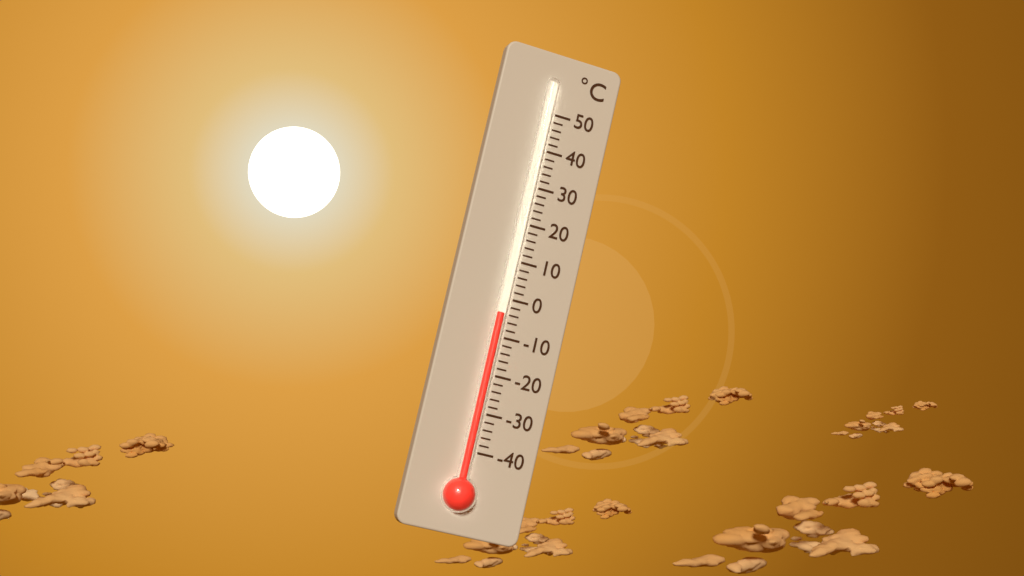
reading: -4 °C
